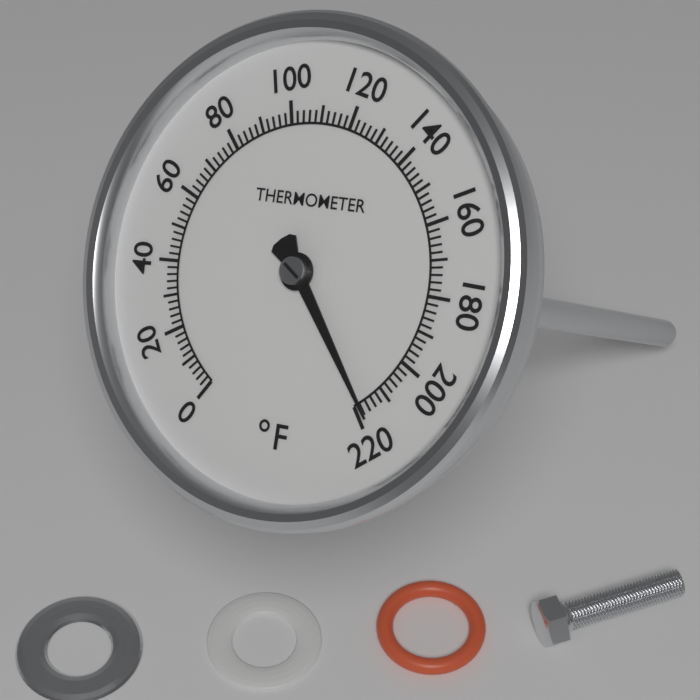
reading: 218 °F
